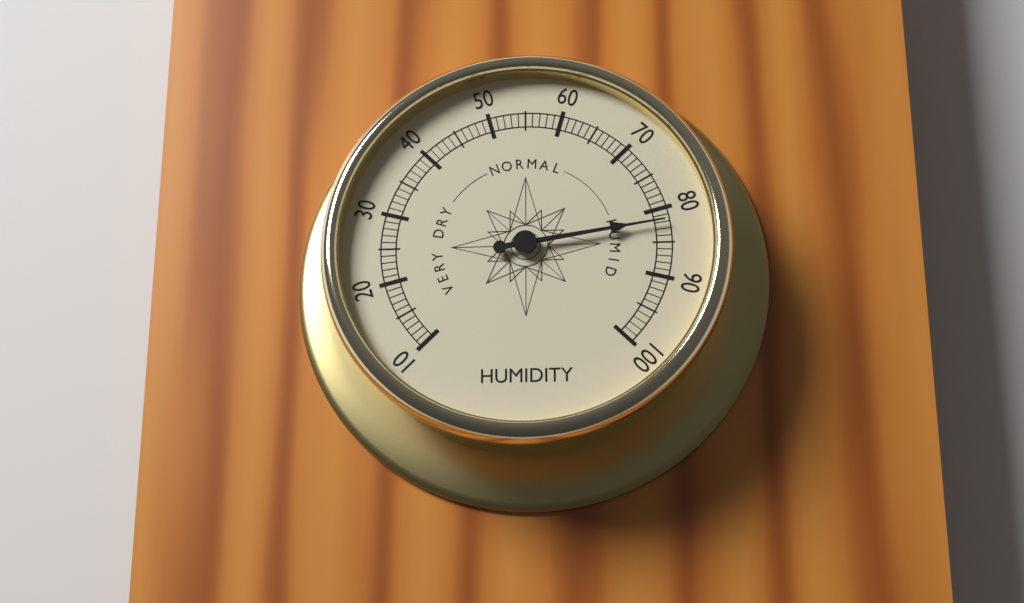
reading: 82 (no unit)
